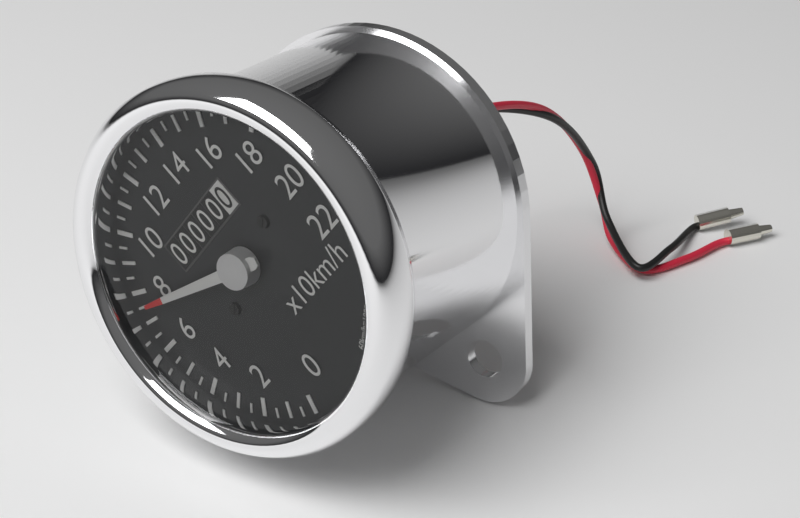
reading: 75 km/h
